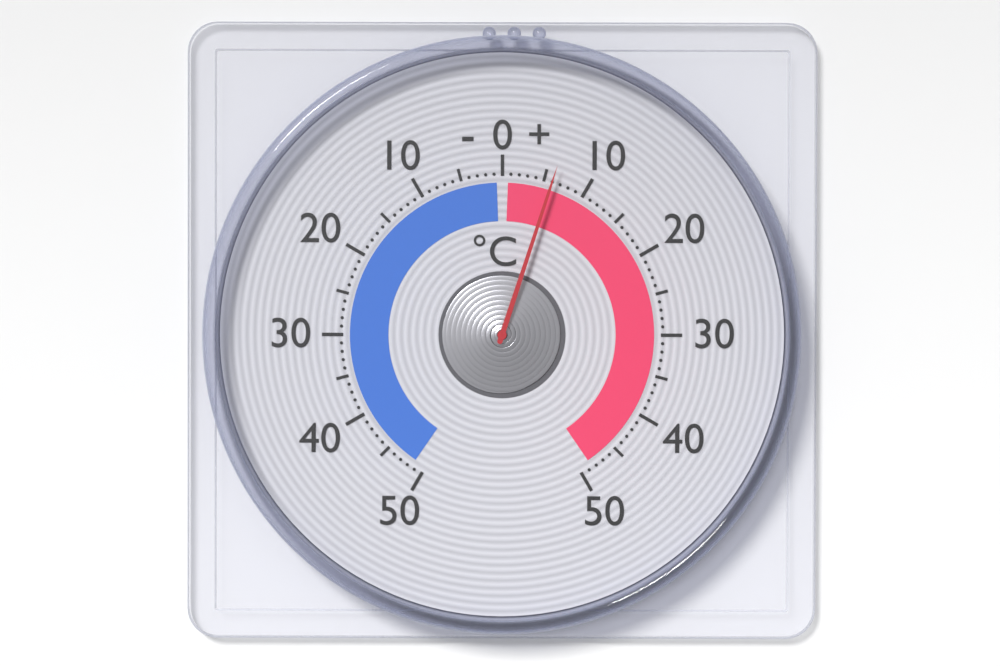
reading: 6 °C
